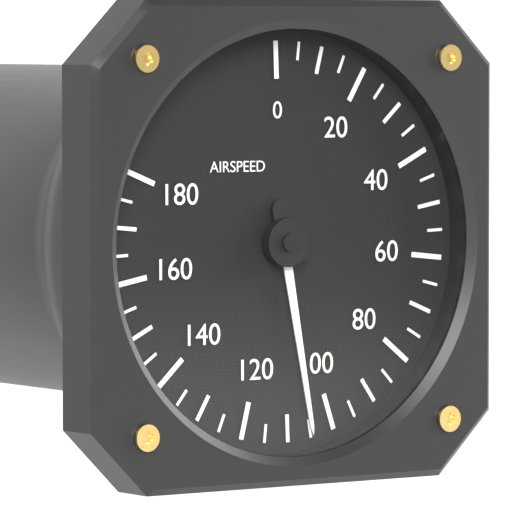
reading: 105 (no unit)
